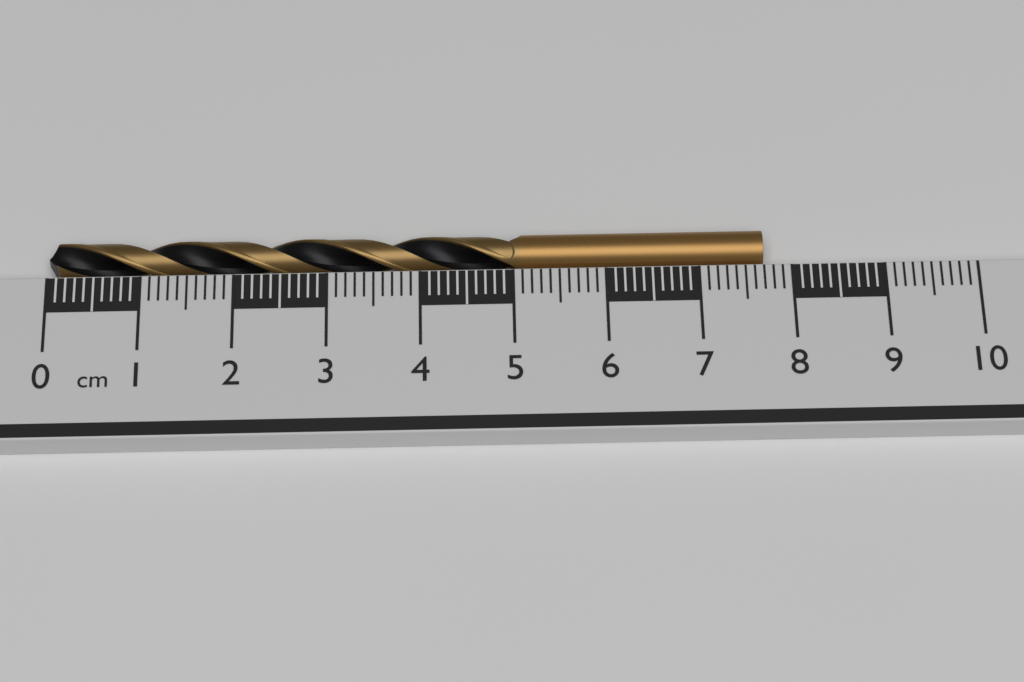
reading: 7.7 cm
